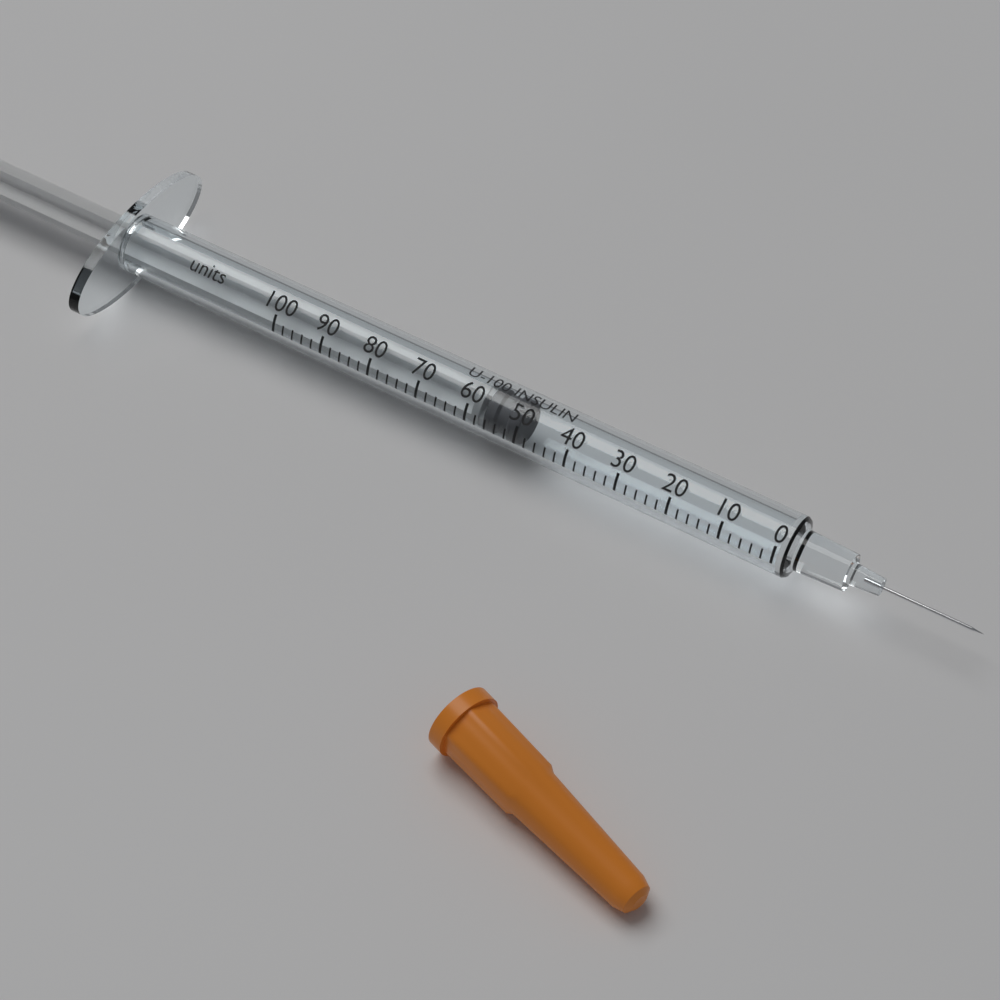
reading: 50 units
